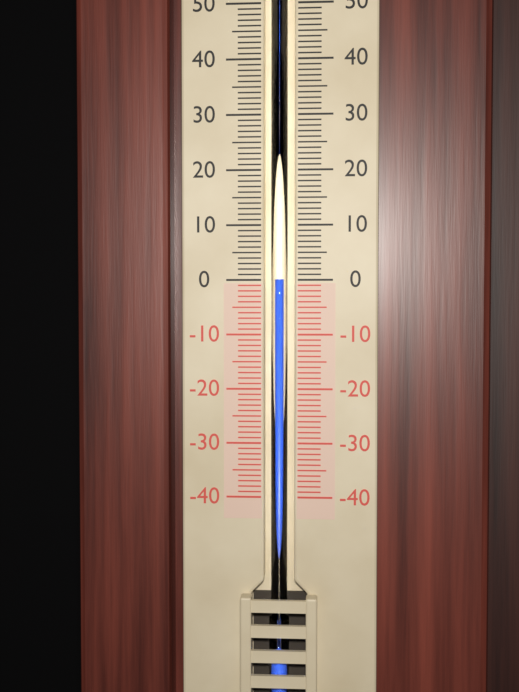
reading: 0 (no unit)
